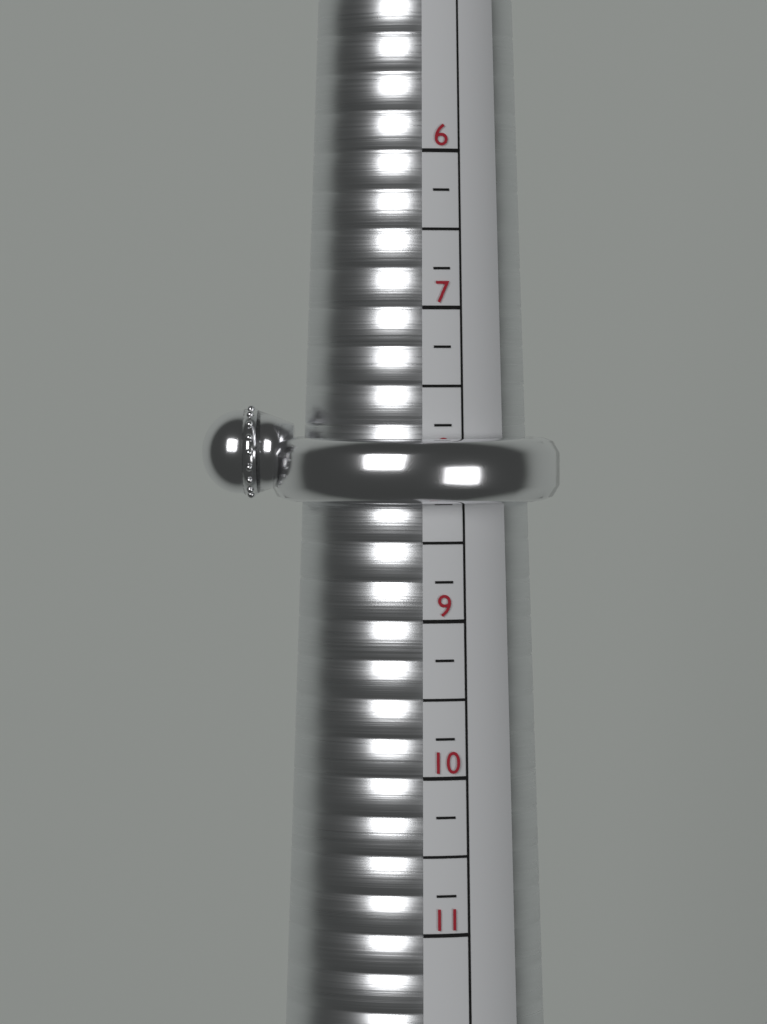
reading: 8.25 (no unit)
